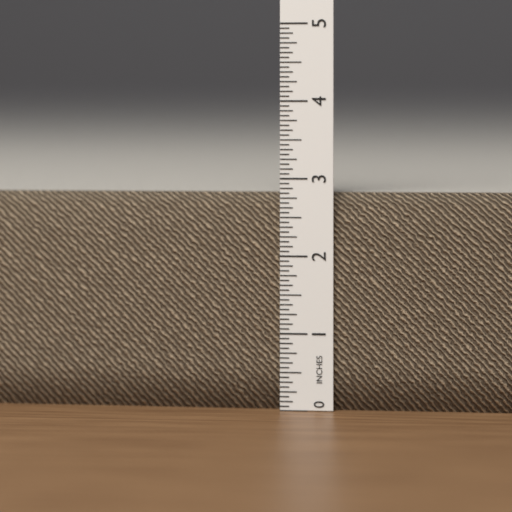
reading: 2.8125 in
